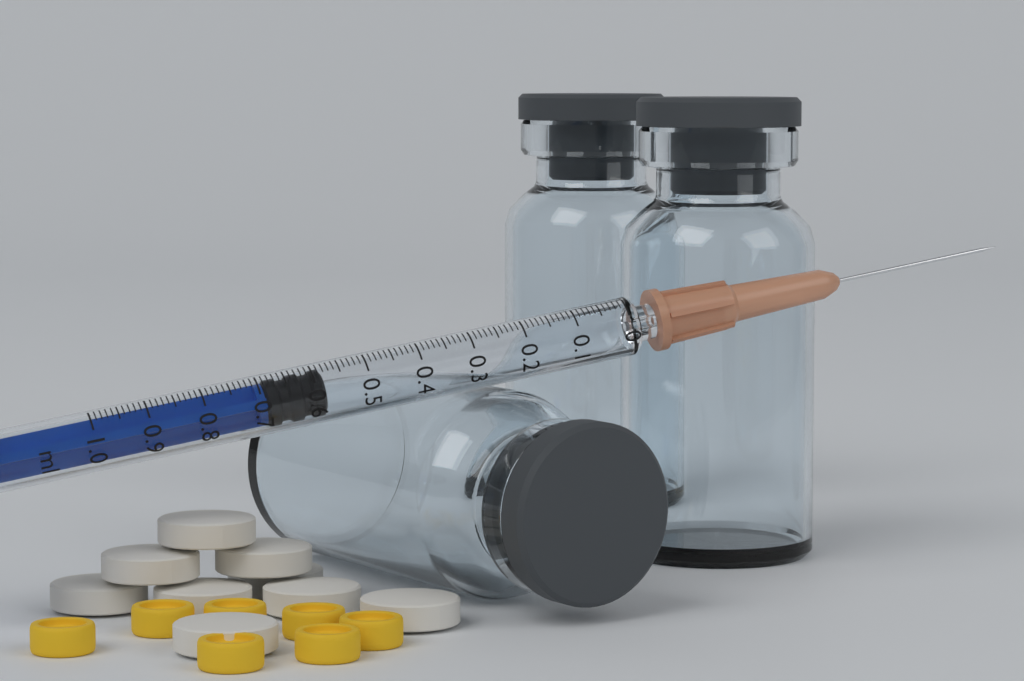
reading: 0.58 ml
